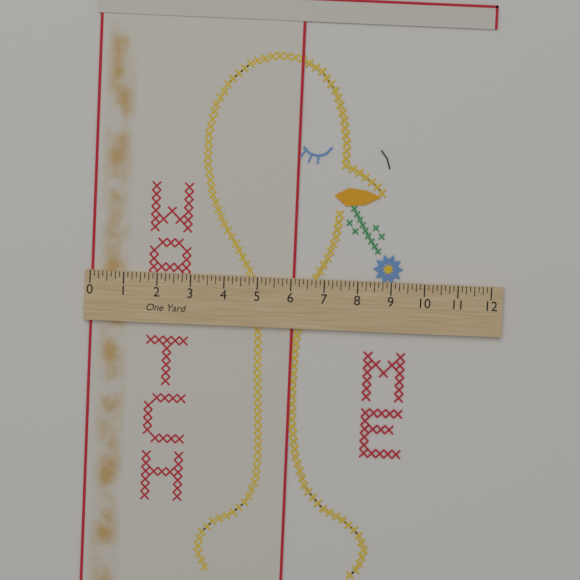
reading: 6.125 in
